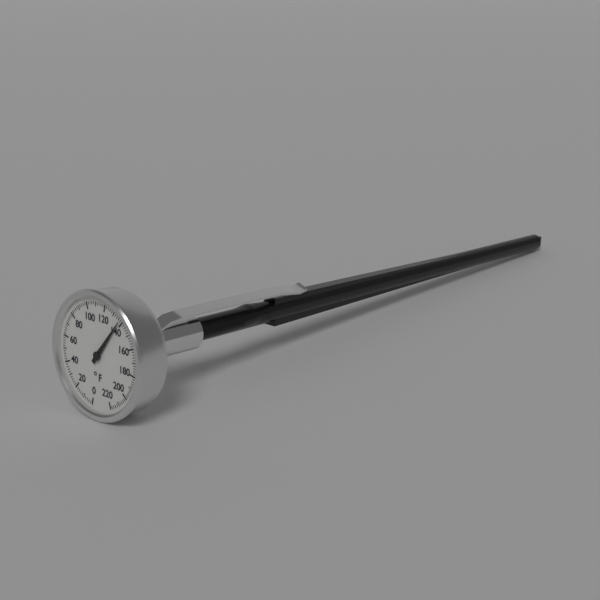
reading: 138 °F
